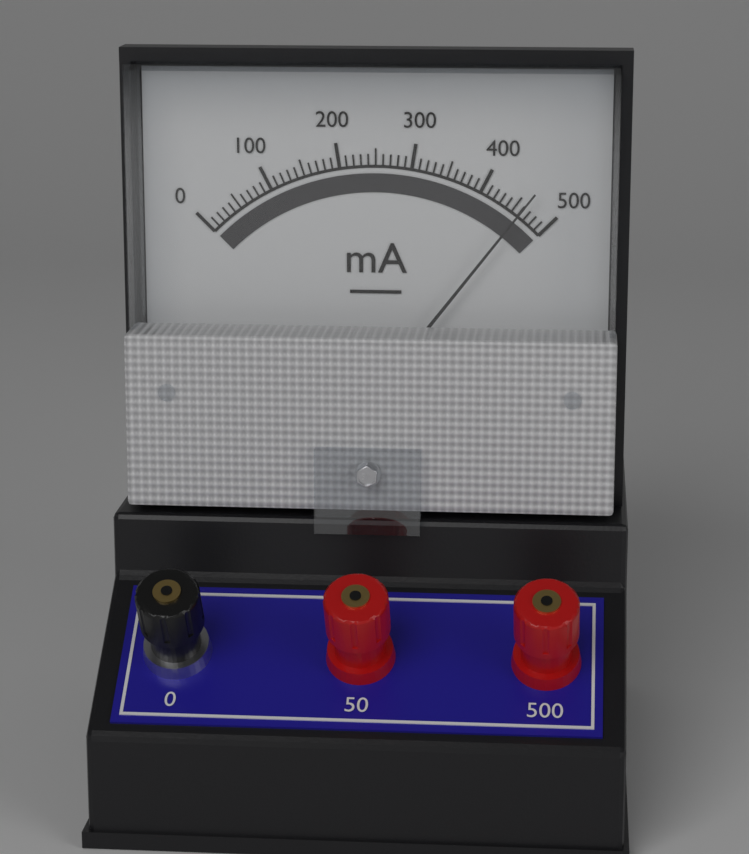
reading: 460 mA
